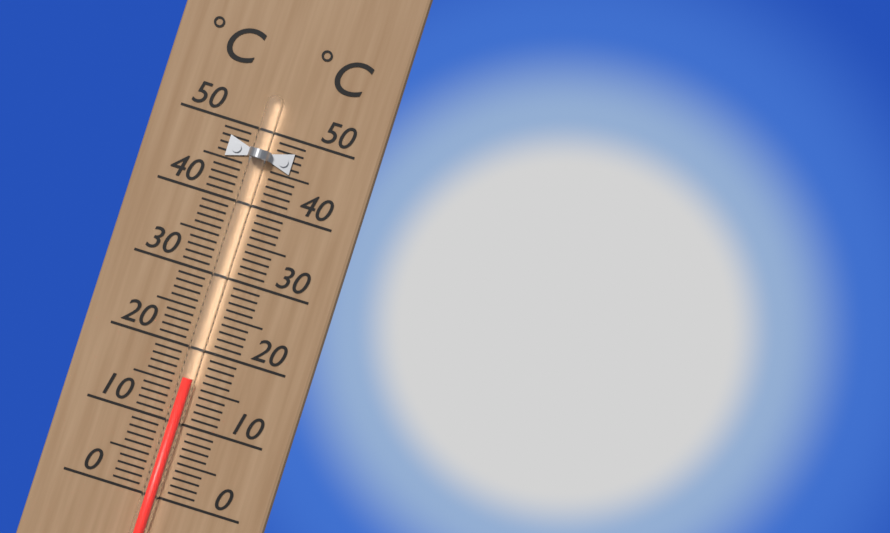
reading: 16 °C
